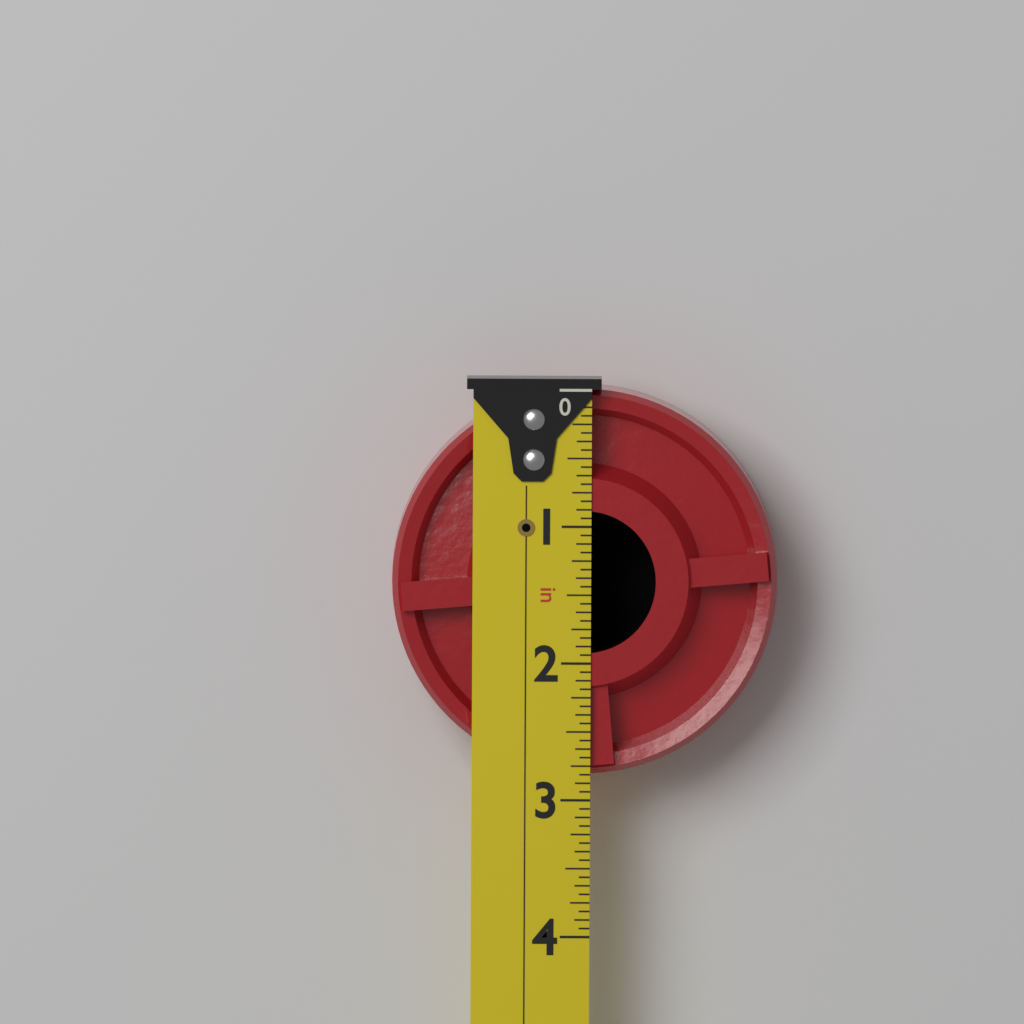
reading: 2.8125 in
